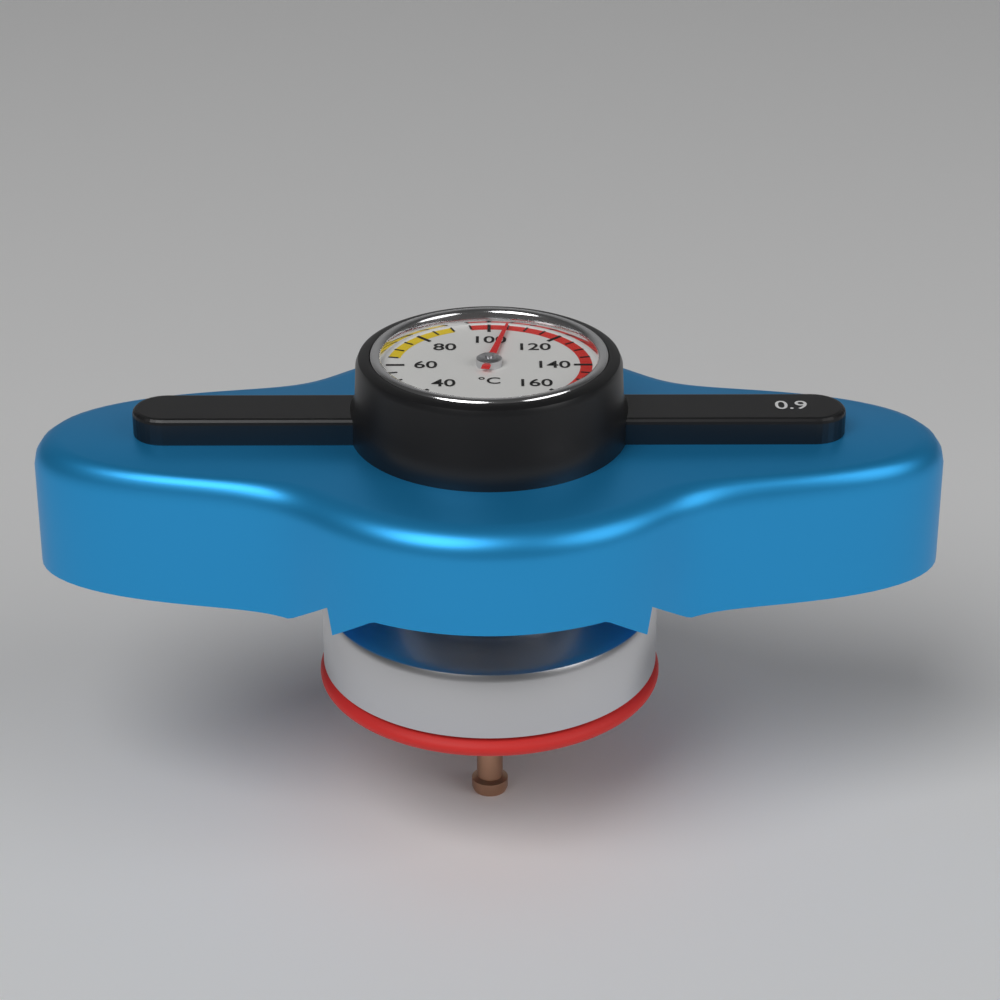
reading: 105 °C
